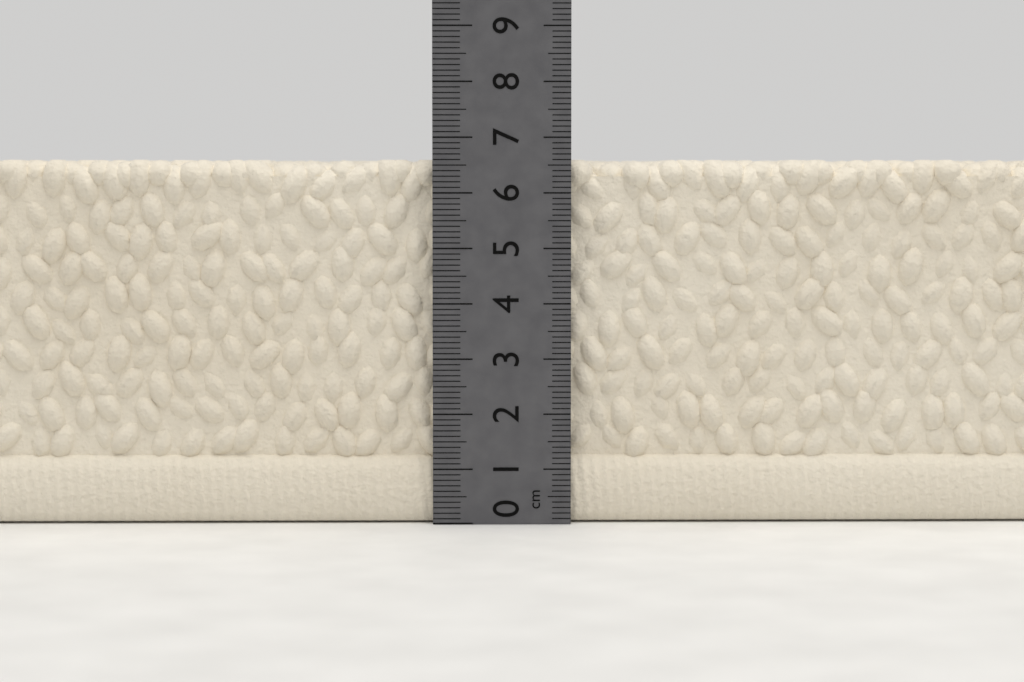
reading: 6.6 cm
